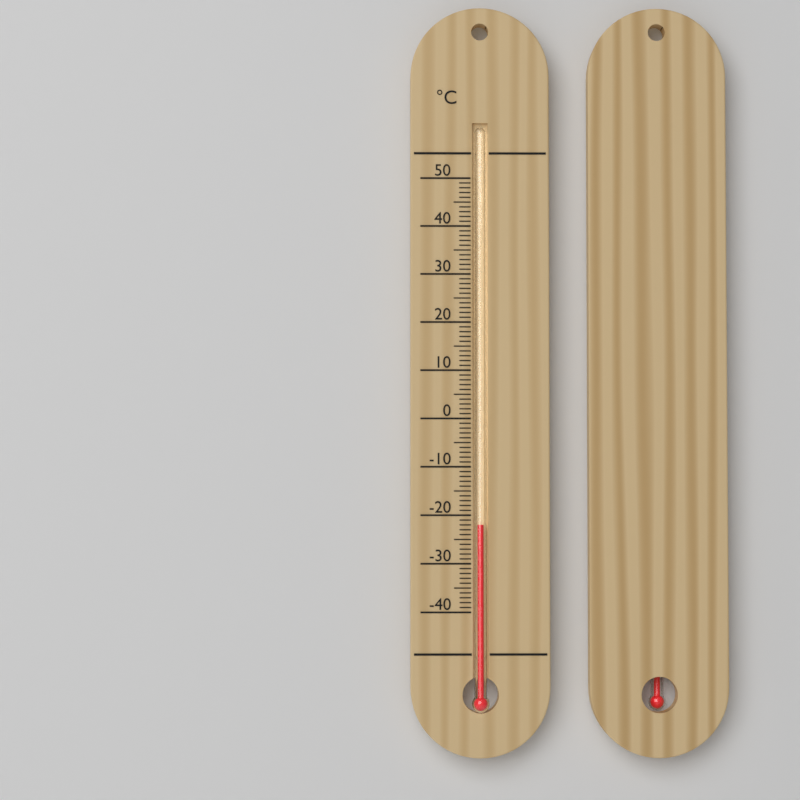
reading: -22 °C
